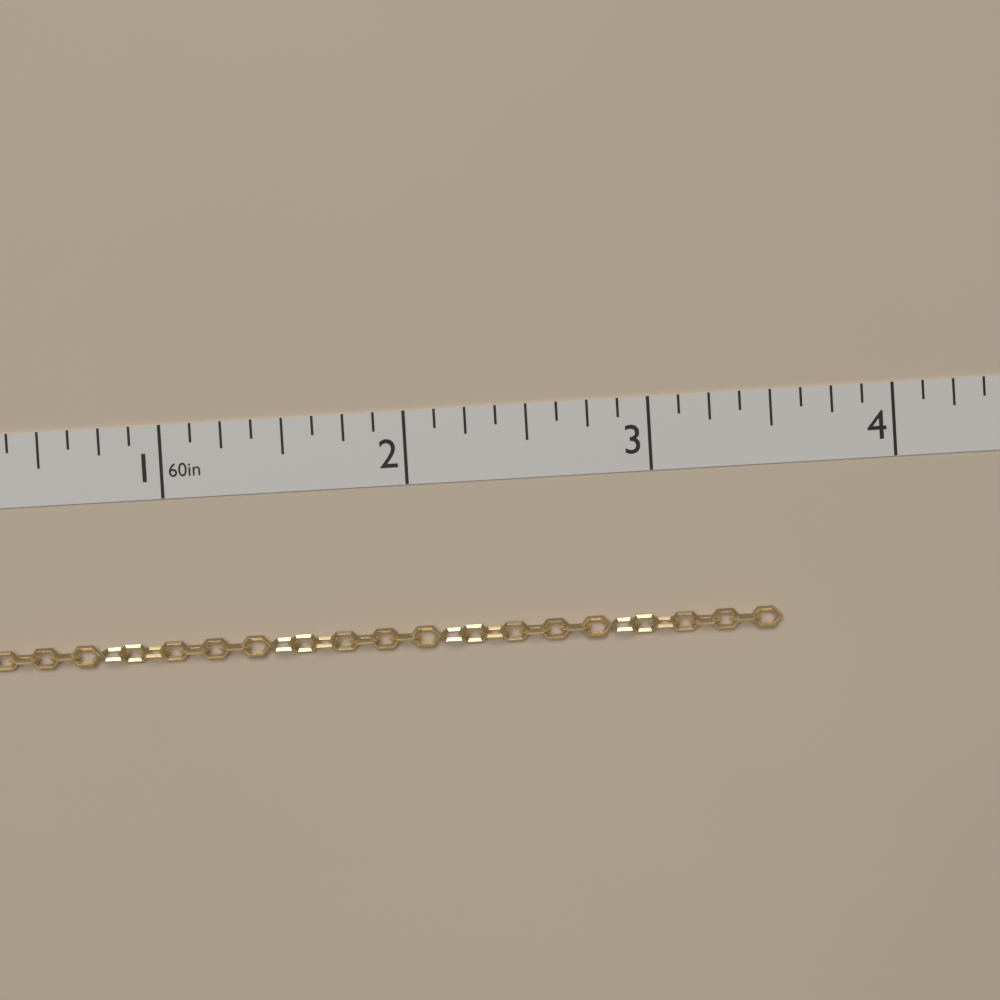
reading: 3.500 in
